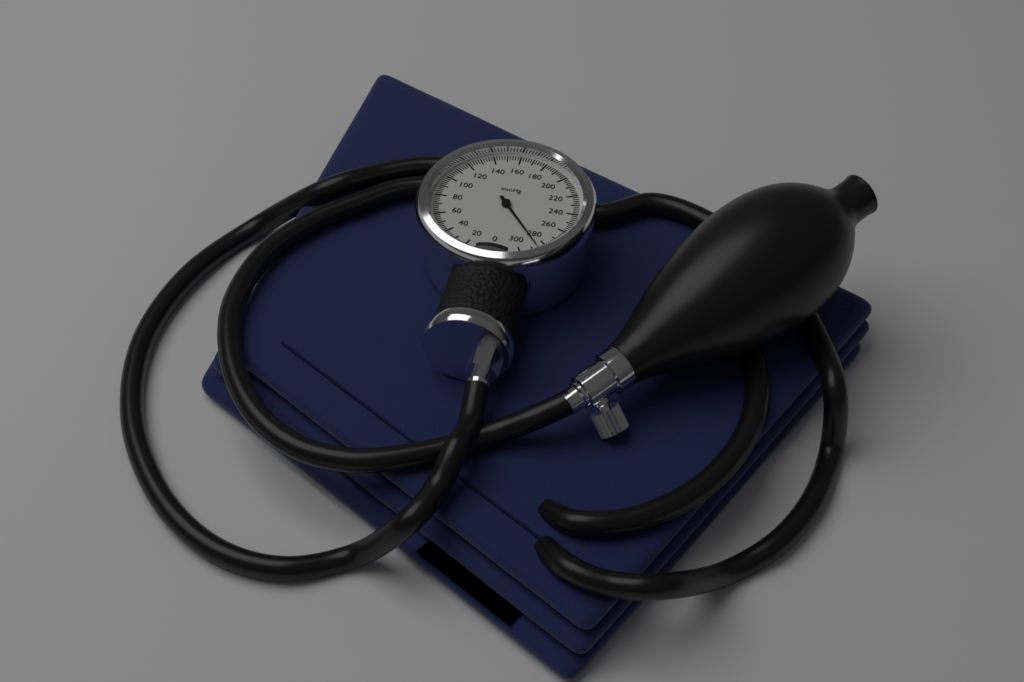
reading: 286 mmHg
